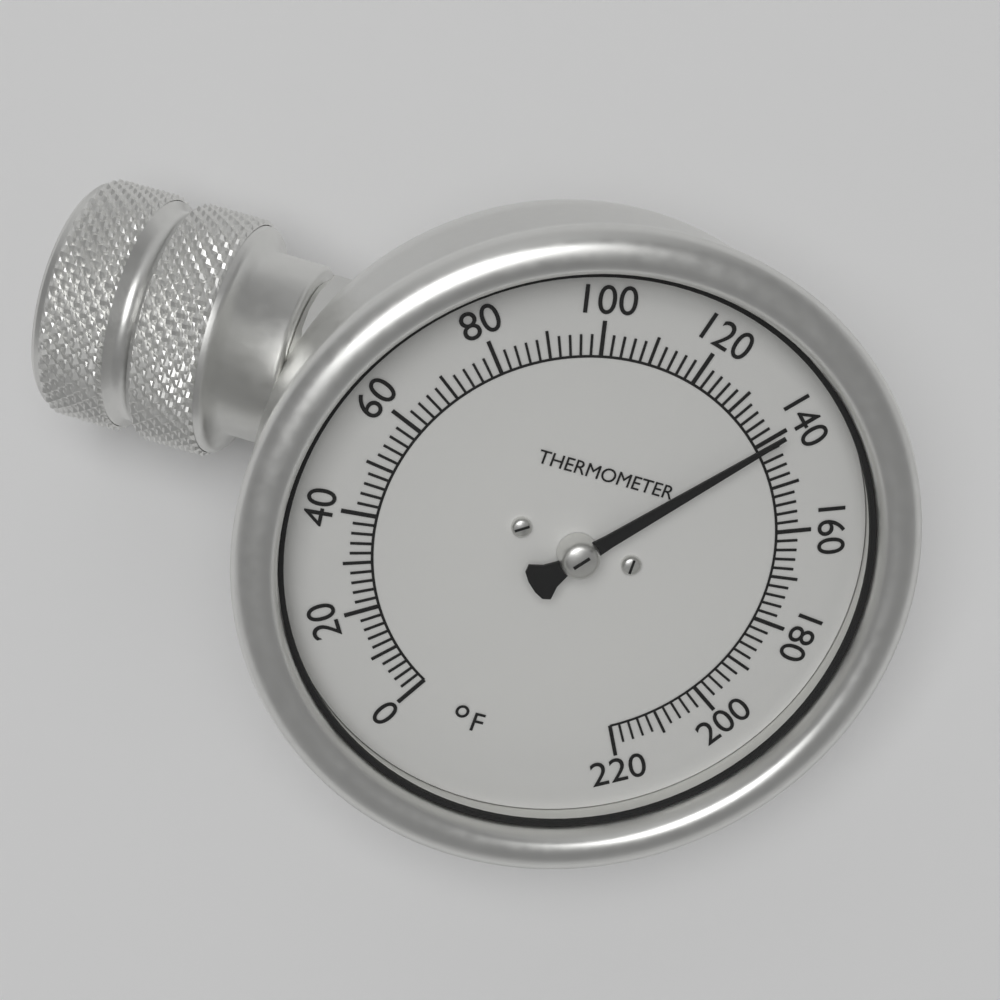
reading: 140 °F
